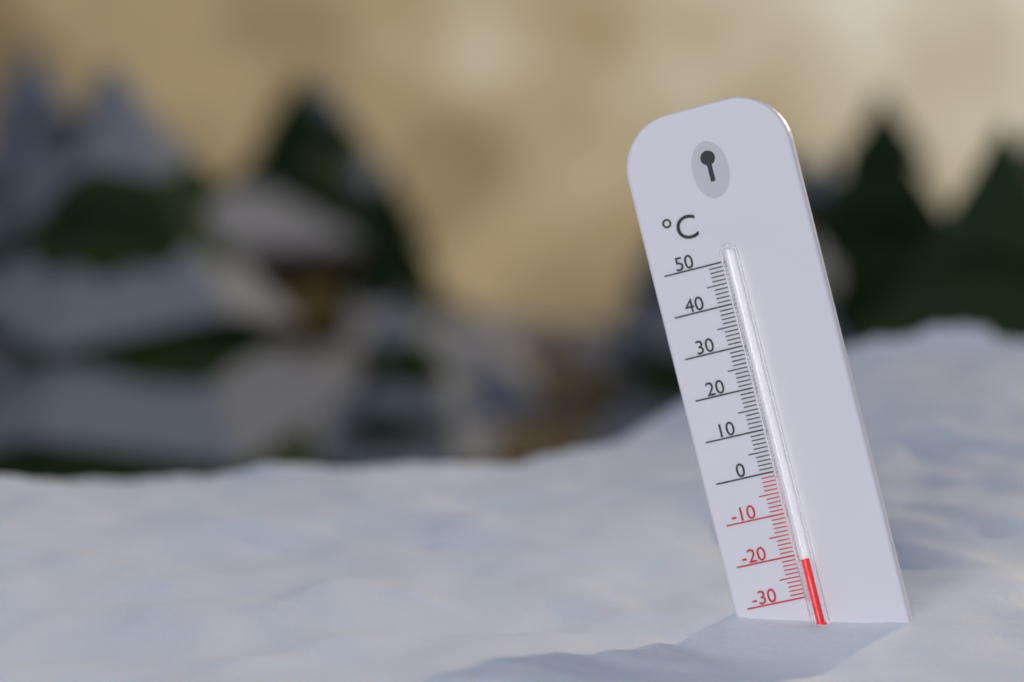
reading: -21 °C
